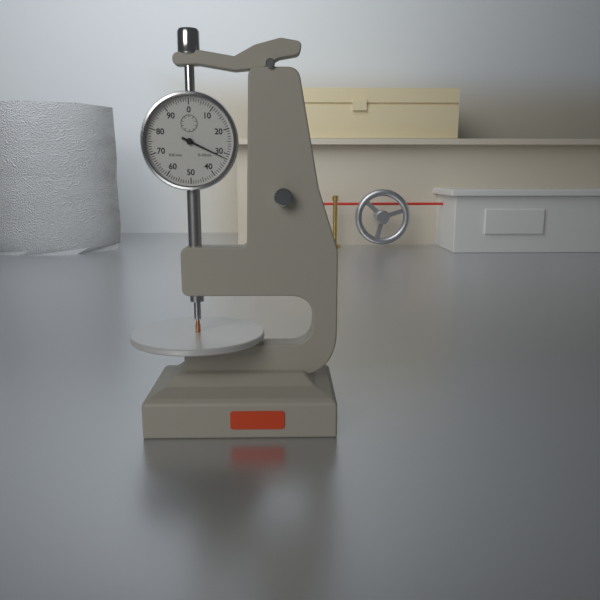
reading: 0.32 mm
